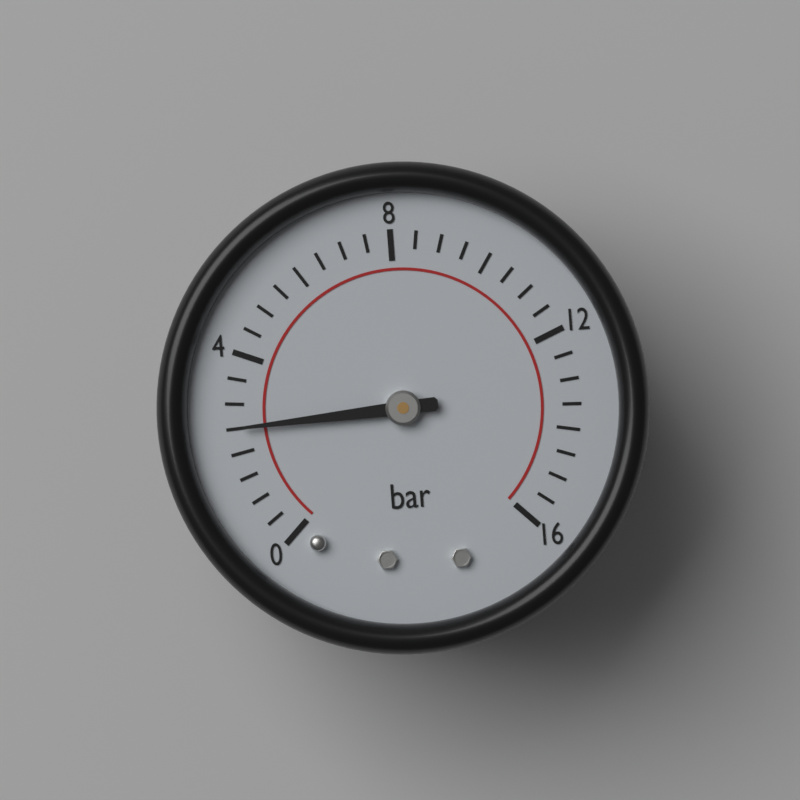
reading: 2.5 bar
